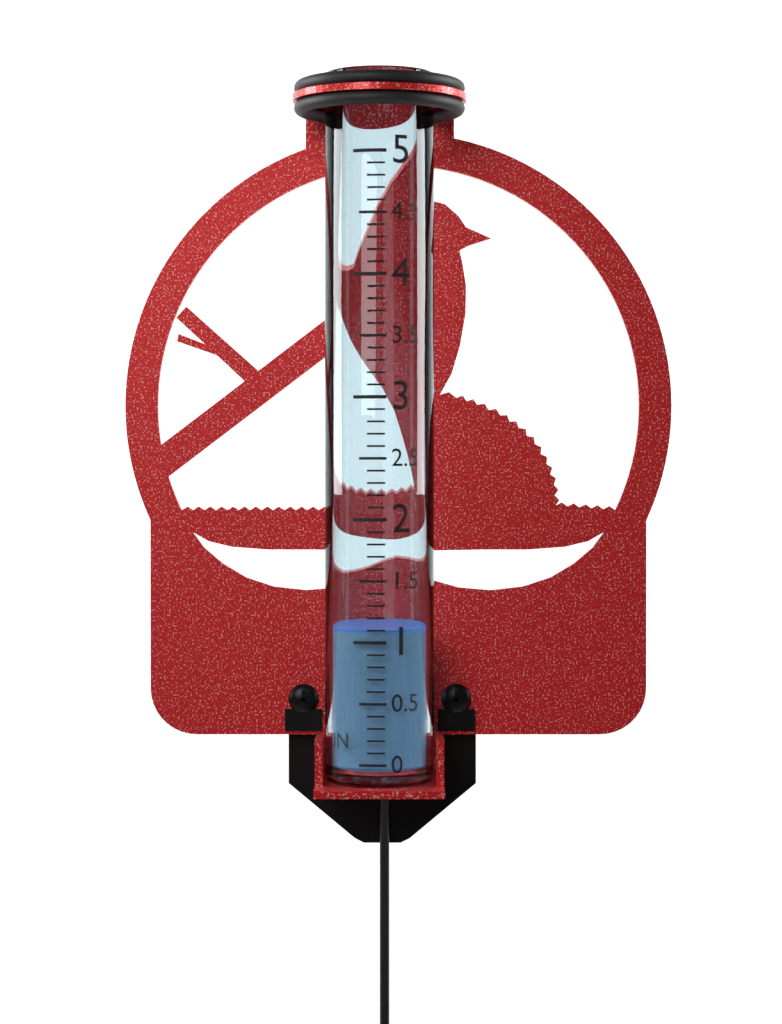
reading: 1.1 in
